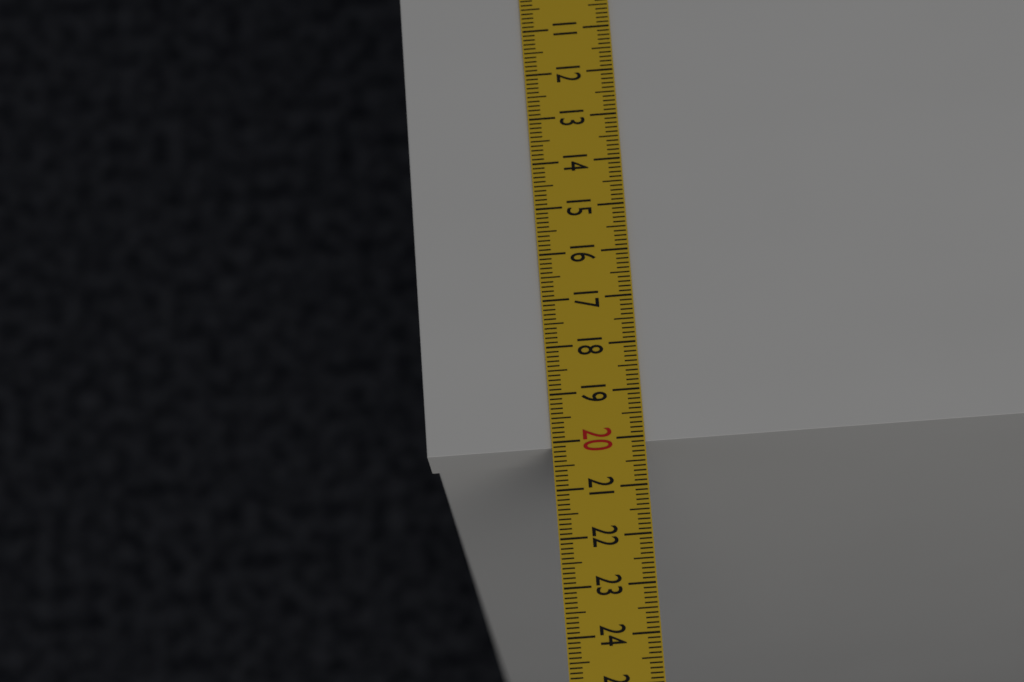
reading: 20.1 cm
